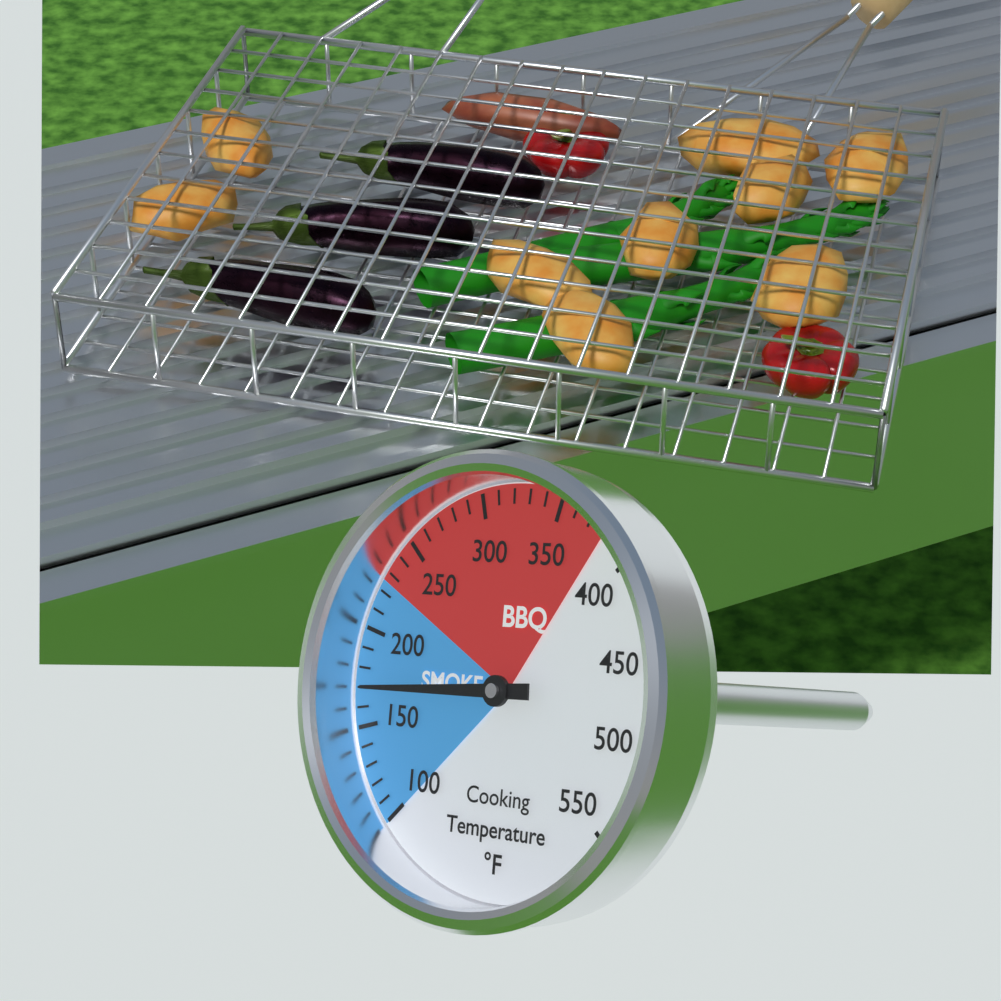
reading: 170 °F
